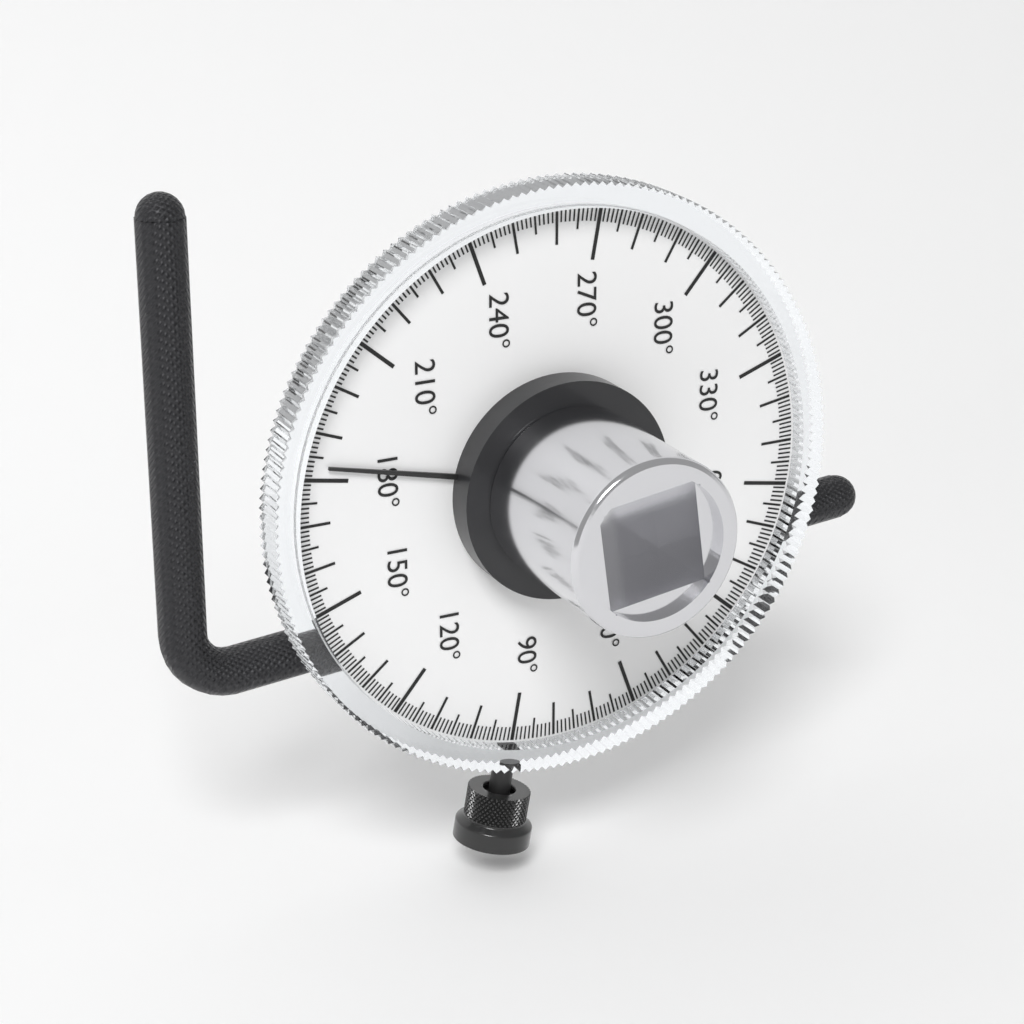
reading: 183 °
